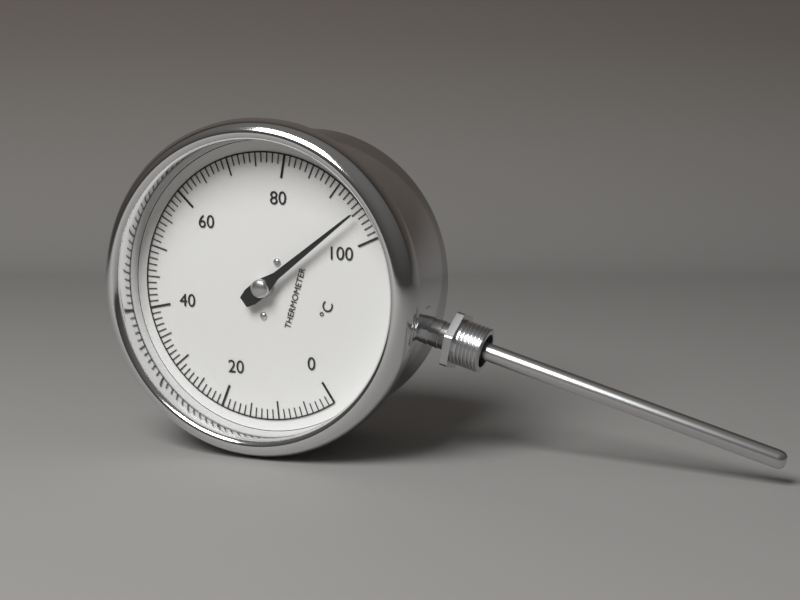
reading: 95 °C
